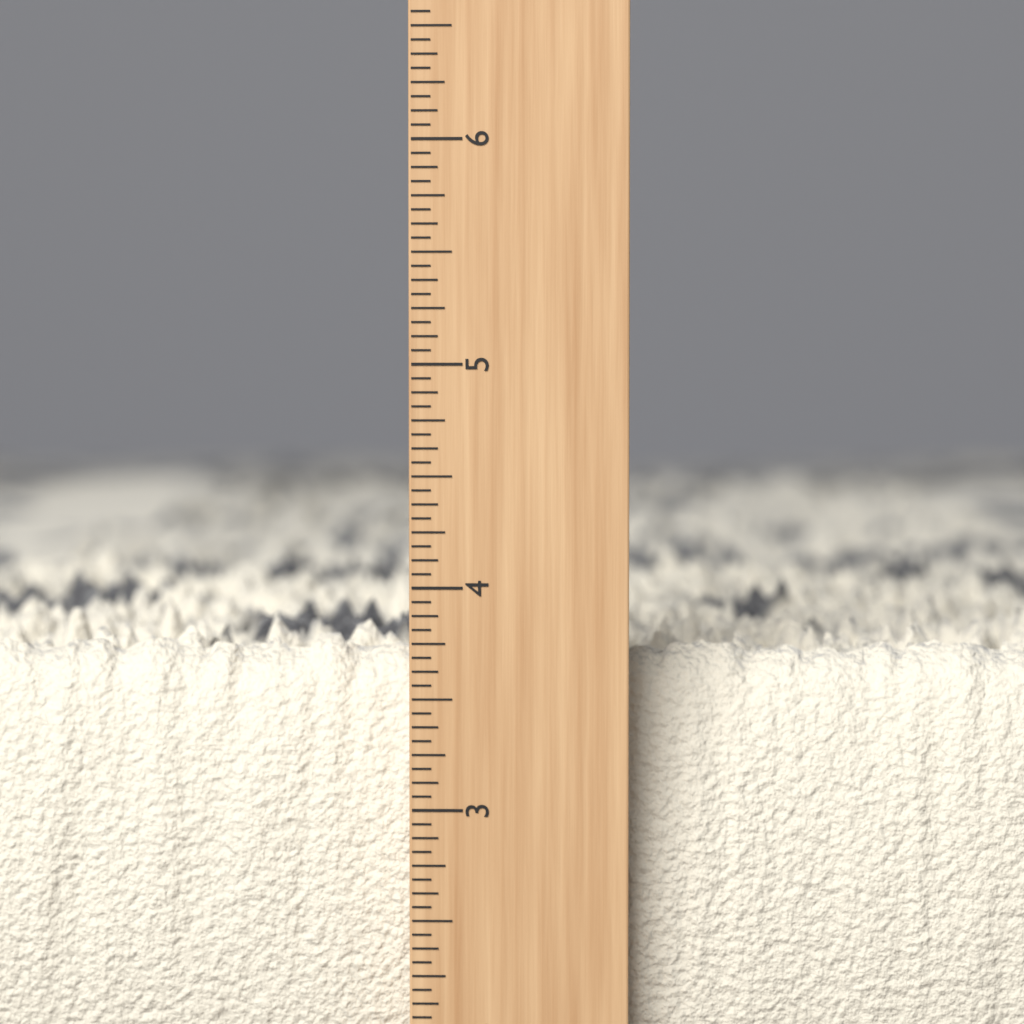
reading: 3.8125 inch
